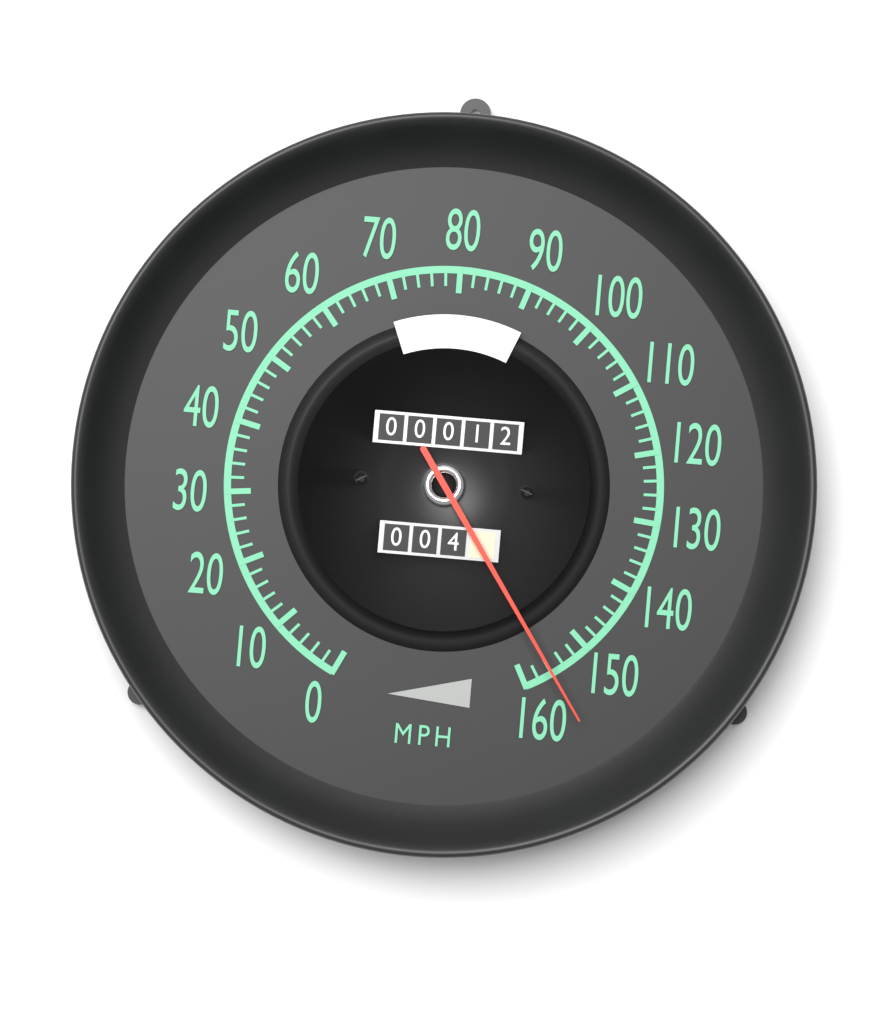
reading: 156 mph
